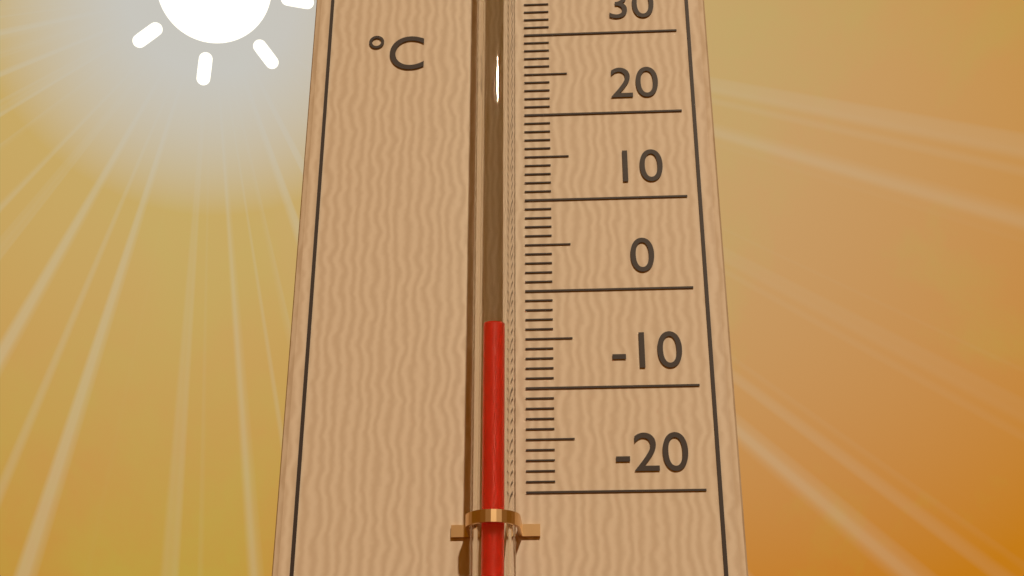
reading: -5 °C
